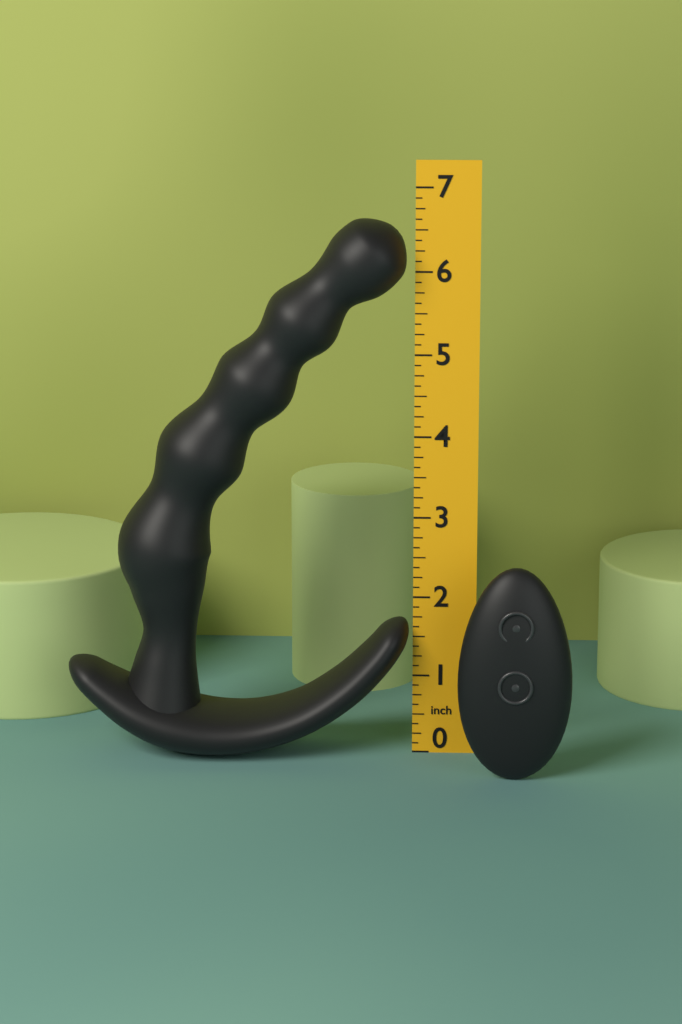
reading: 6.625 in
